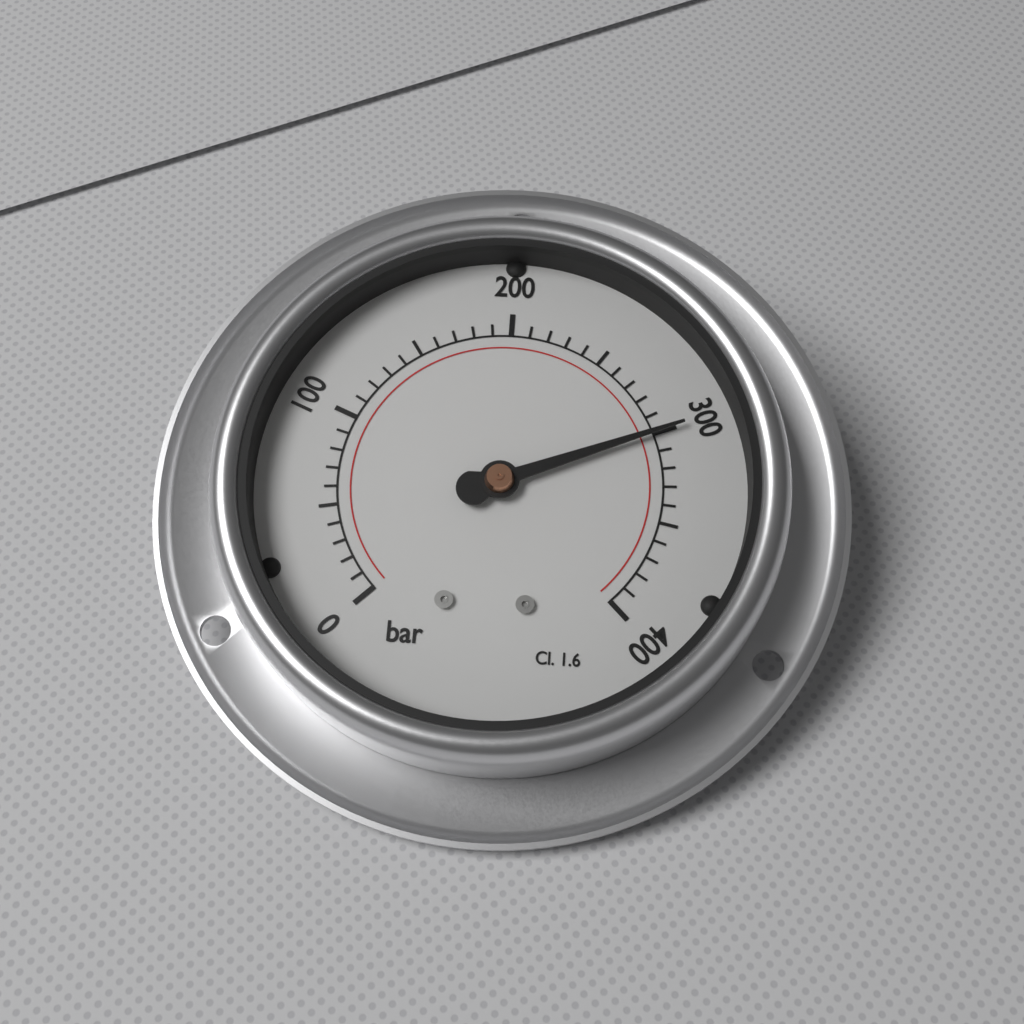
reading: 300 bar
